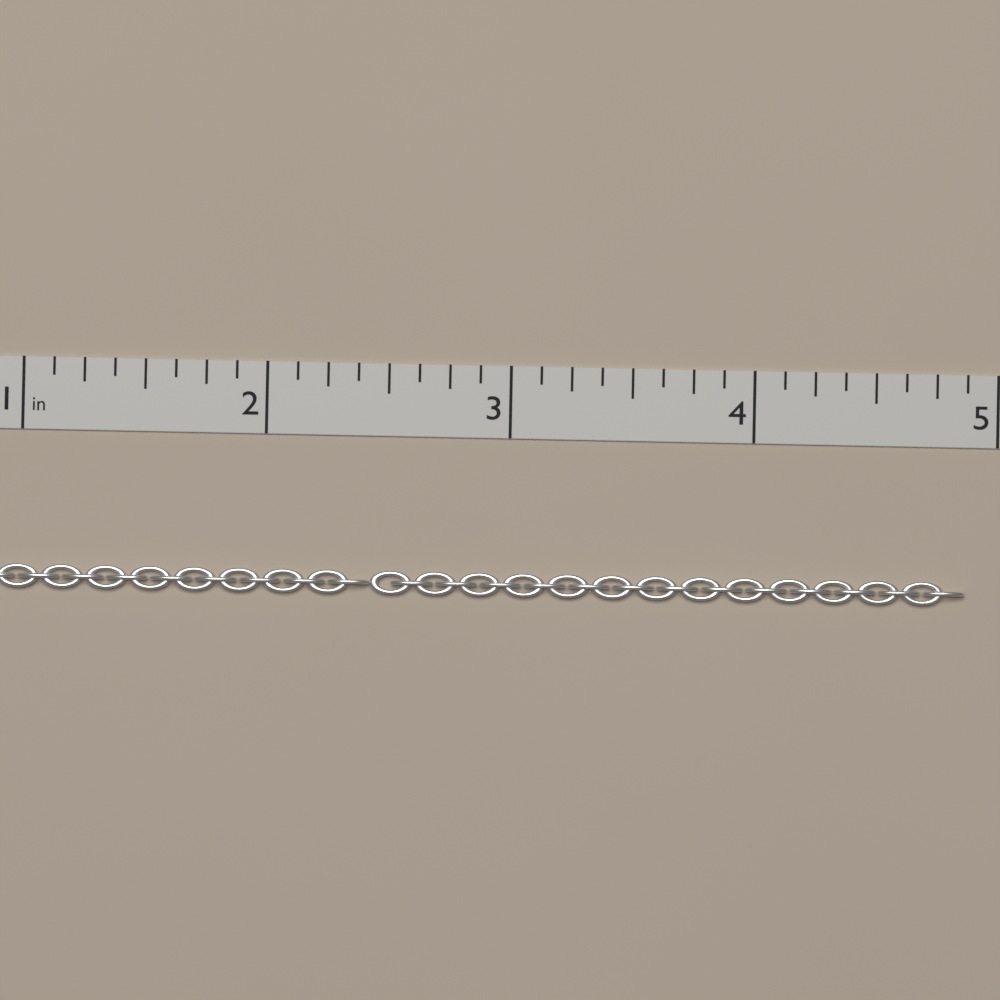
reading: 4.875 in
